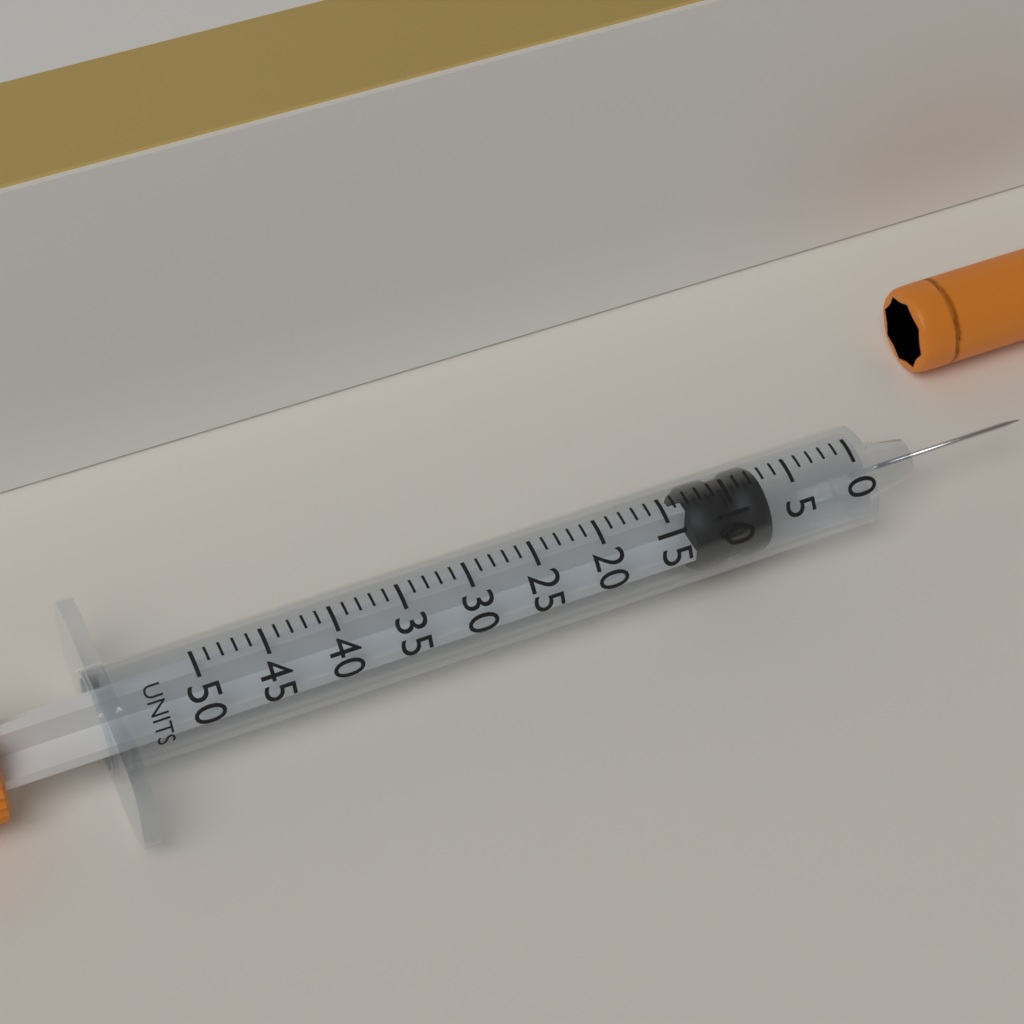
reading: 7 units
